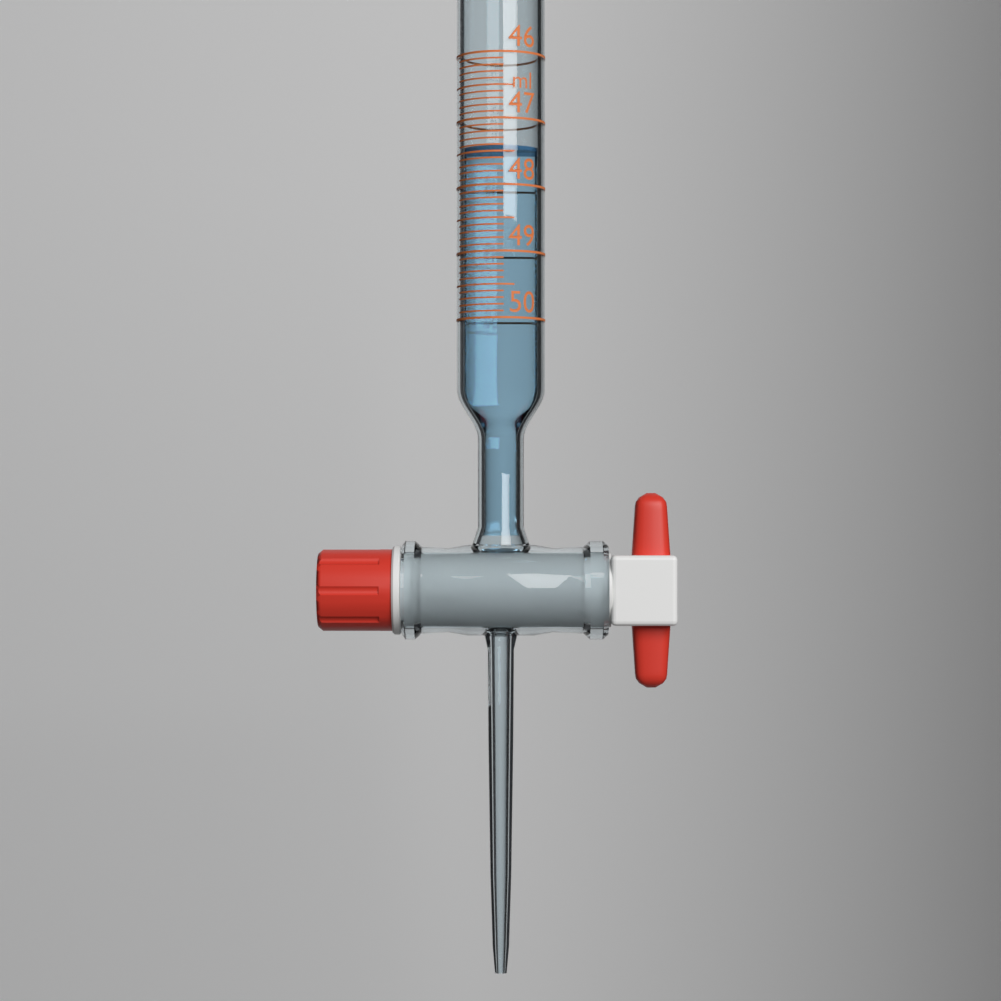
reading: 47.4 ml
